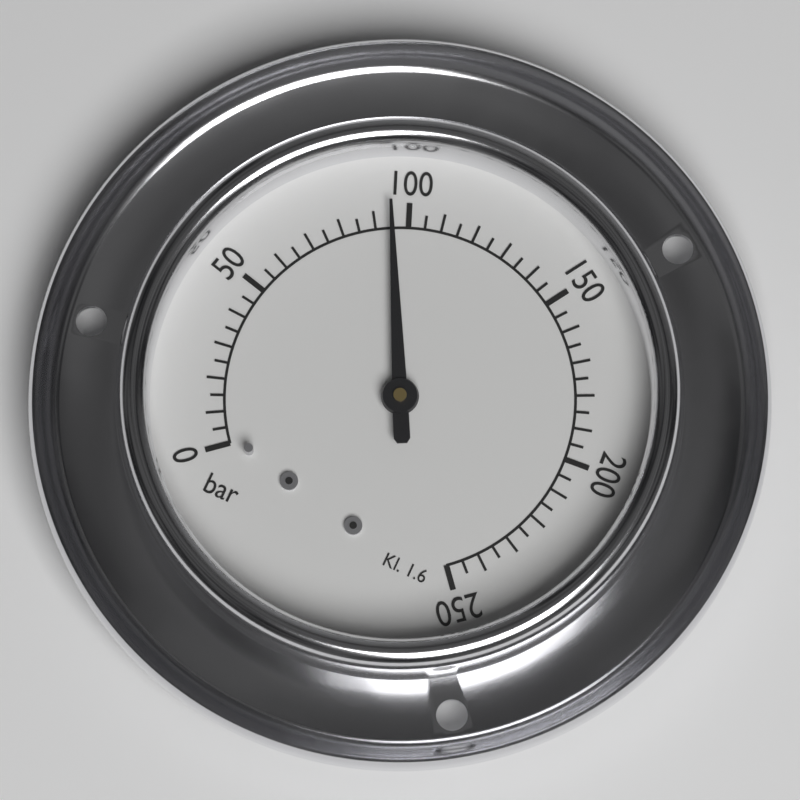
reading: 95 bar
